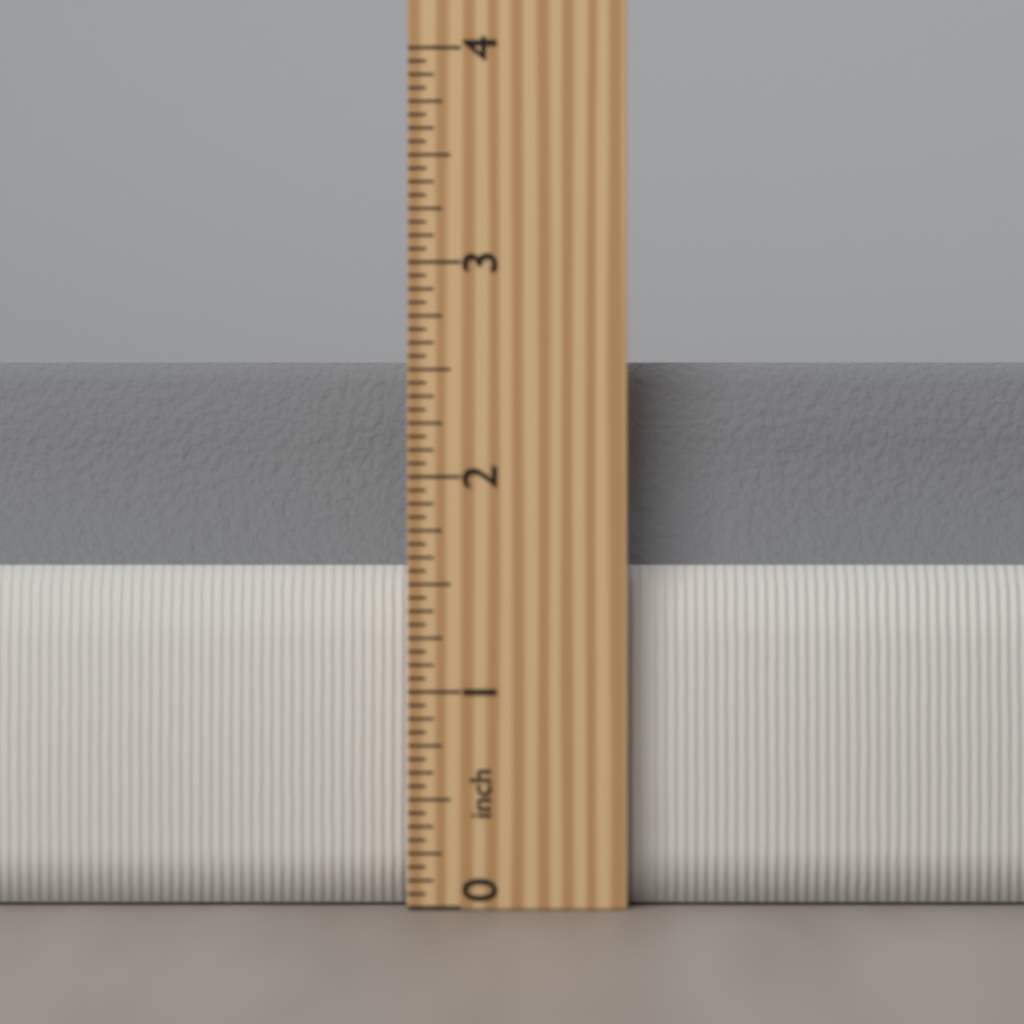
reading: 2.5625 inch
